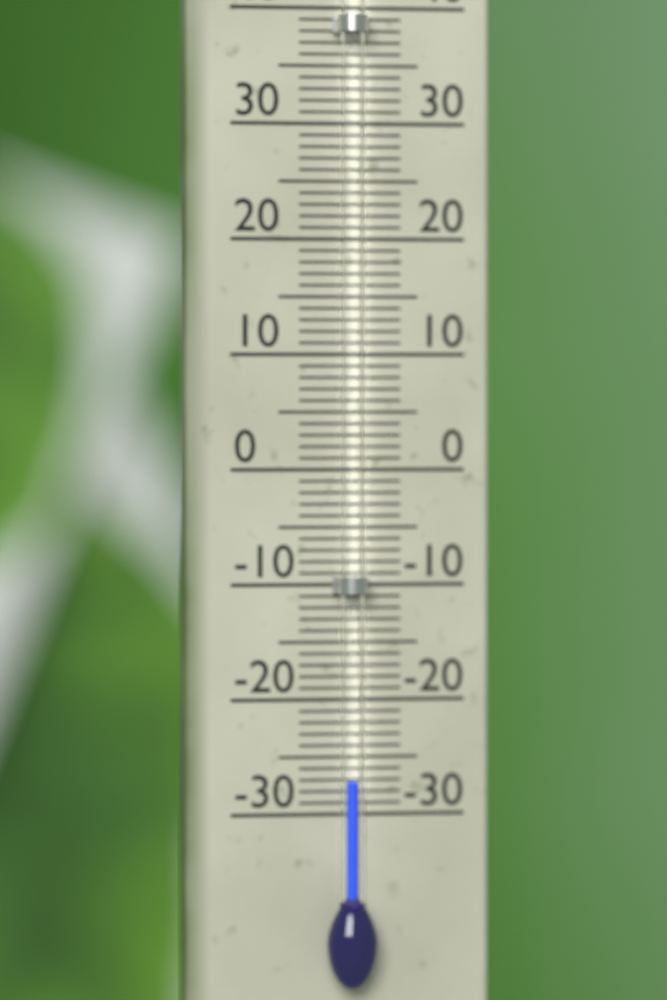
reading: -27 °C
